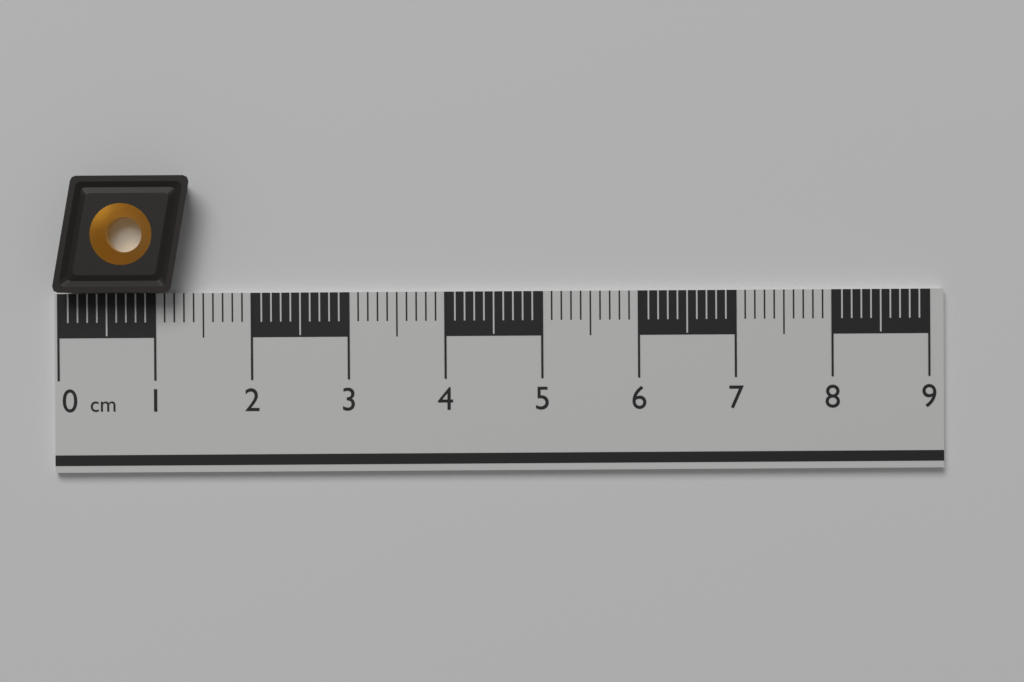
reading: 1.4 cm
